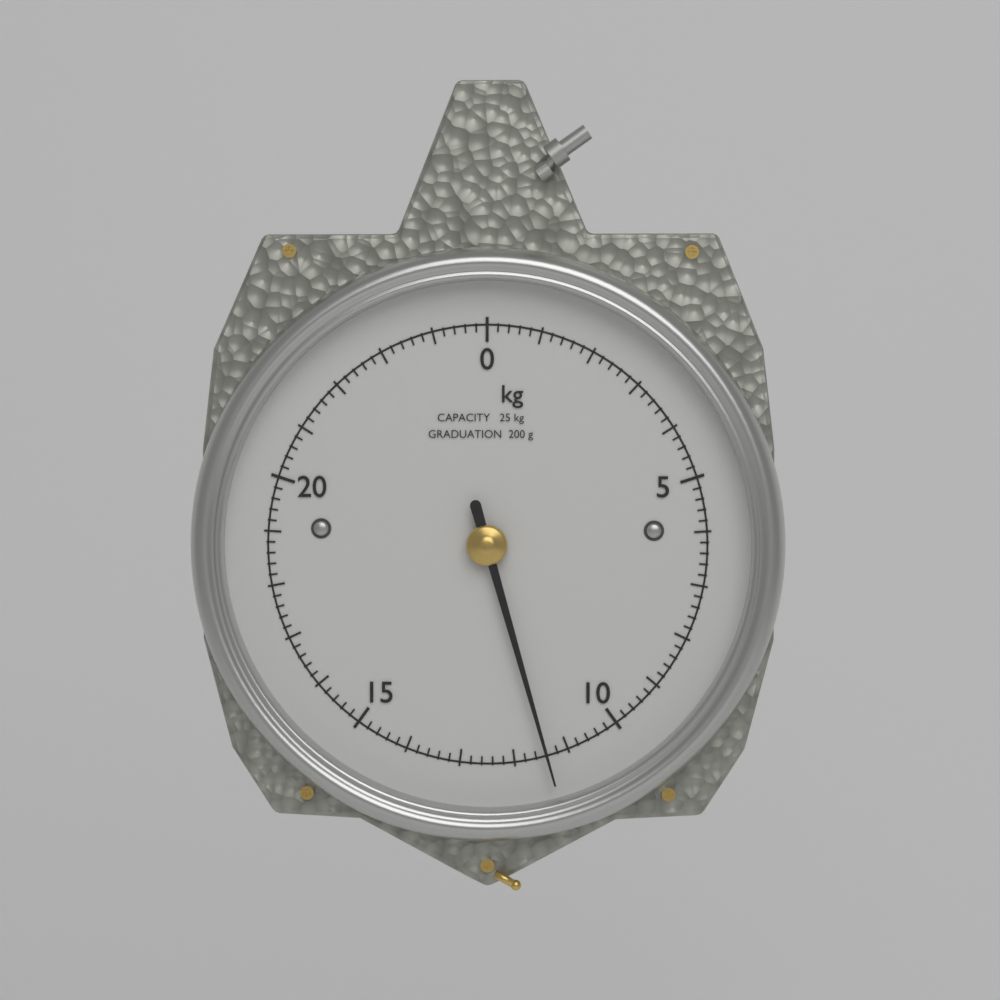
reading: 11.4 kg
